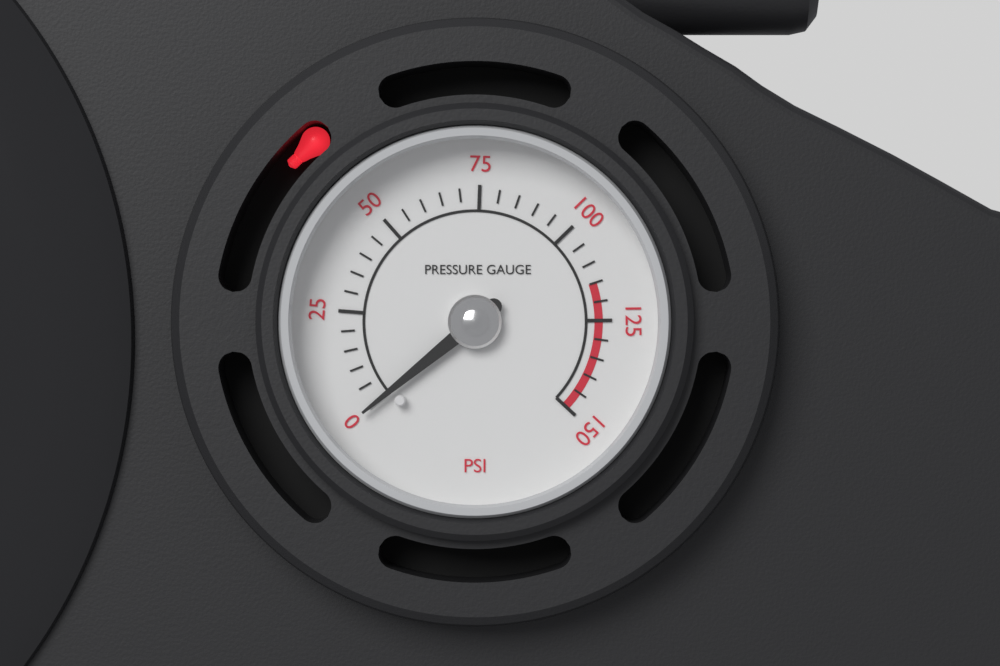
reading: 0 psi
